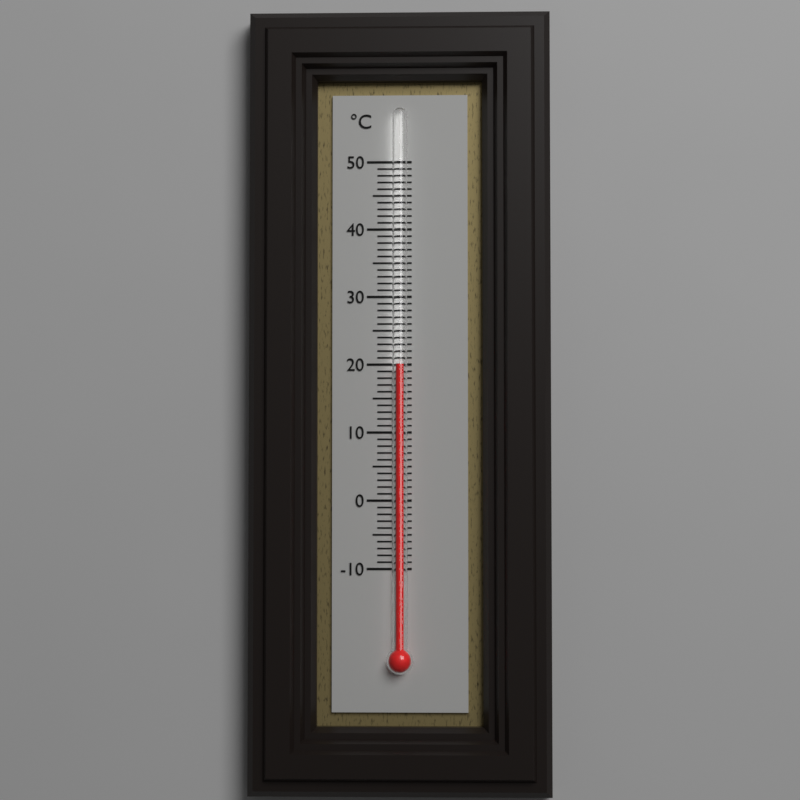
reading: 20 °C
